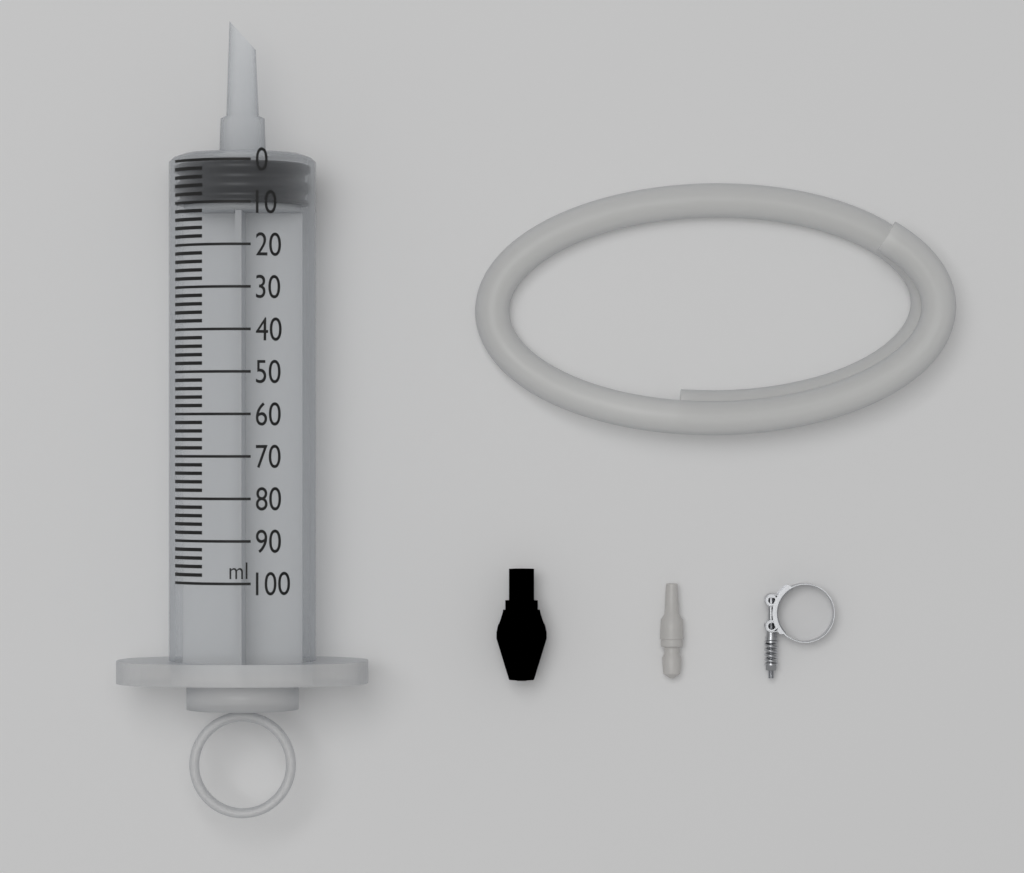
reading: 0 ml
